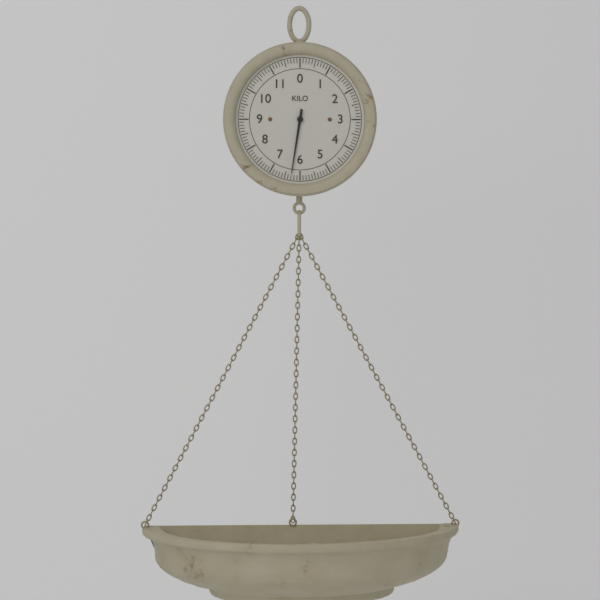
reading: 6.3 kg
